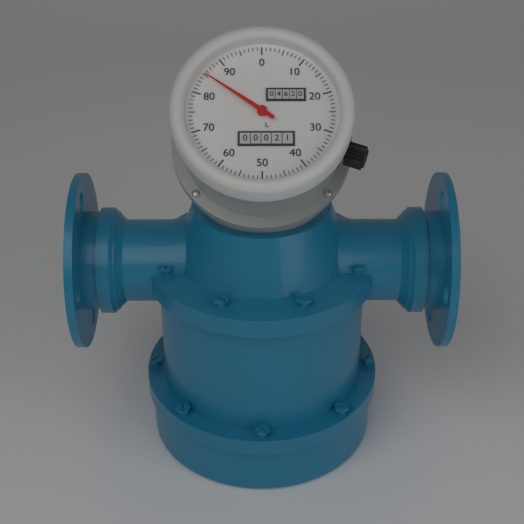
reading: 85 L
